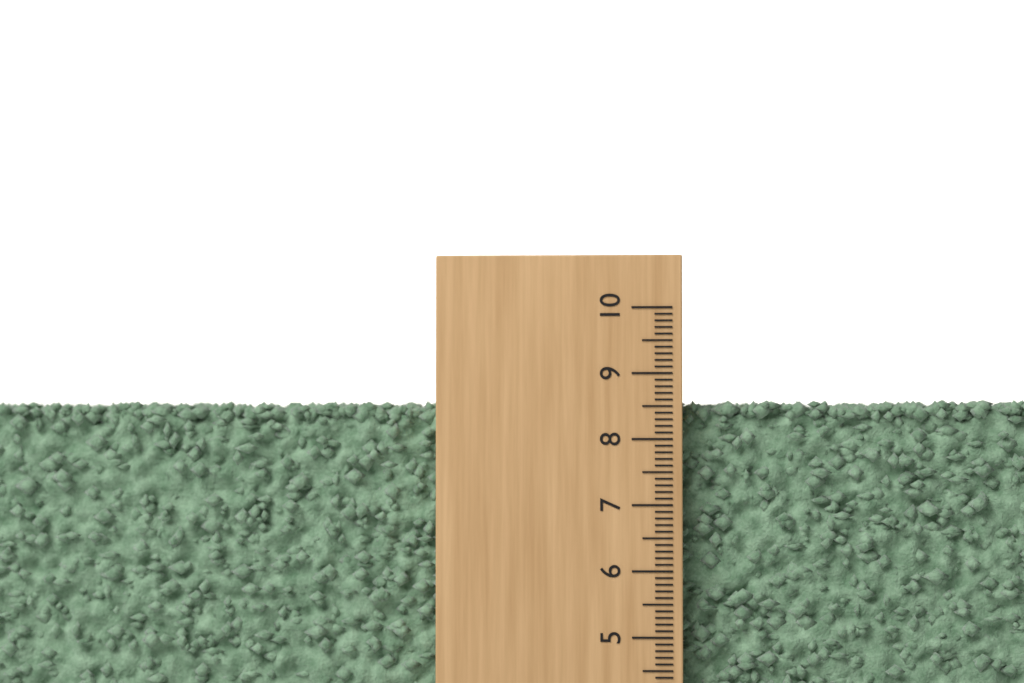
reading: 8.6 (no unit)
